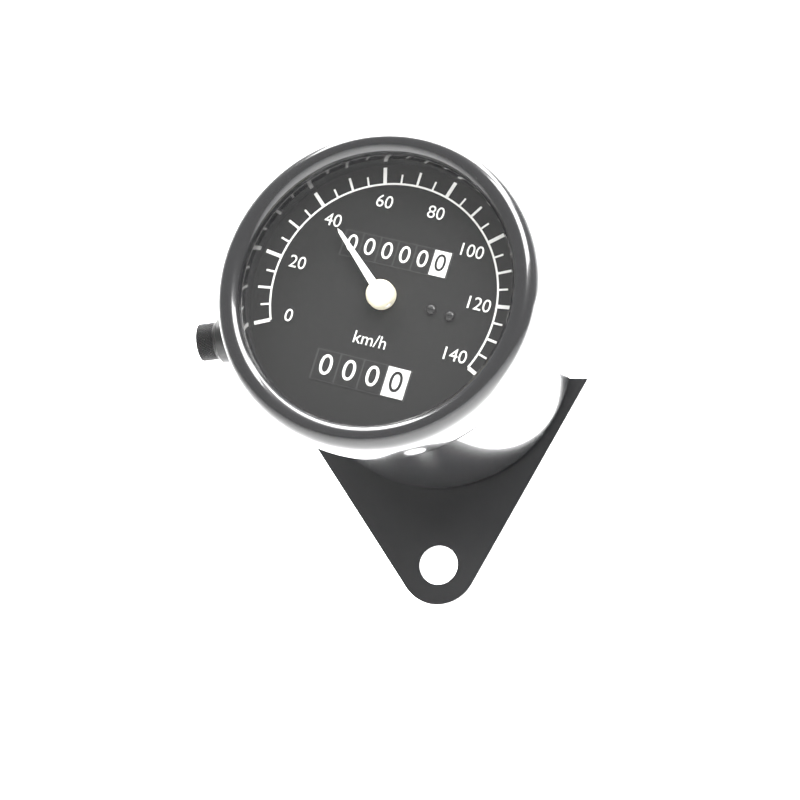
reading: 40 km/h
